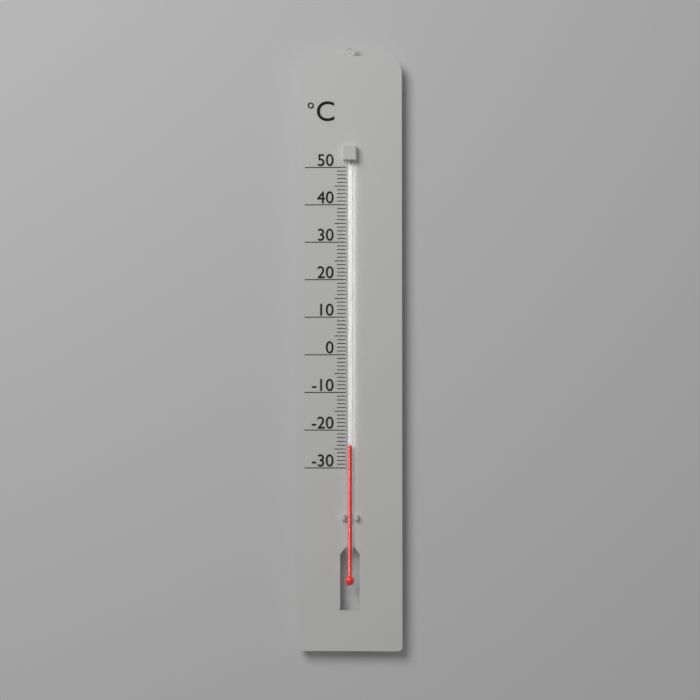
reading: -24 °C
